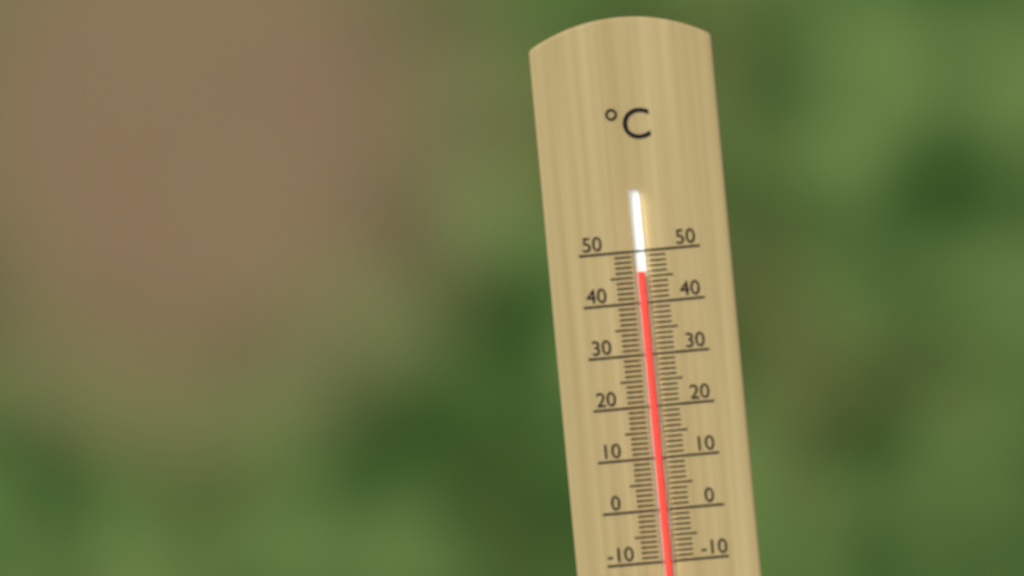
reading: 46 °C
